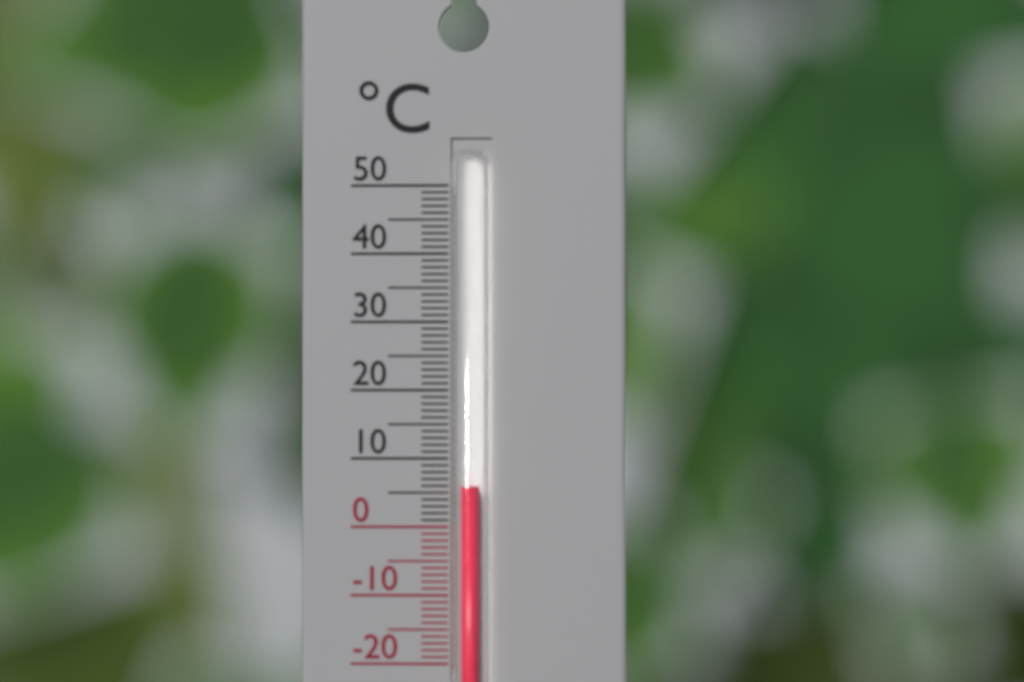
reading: 6 °C
